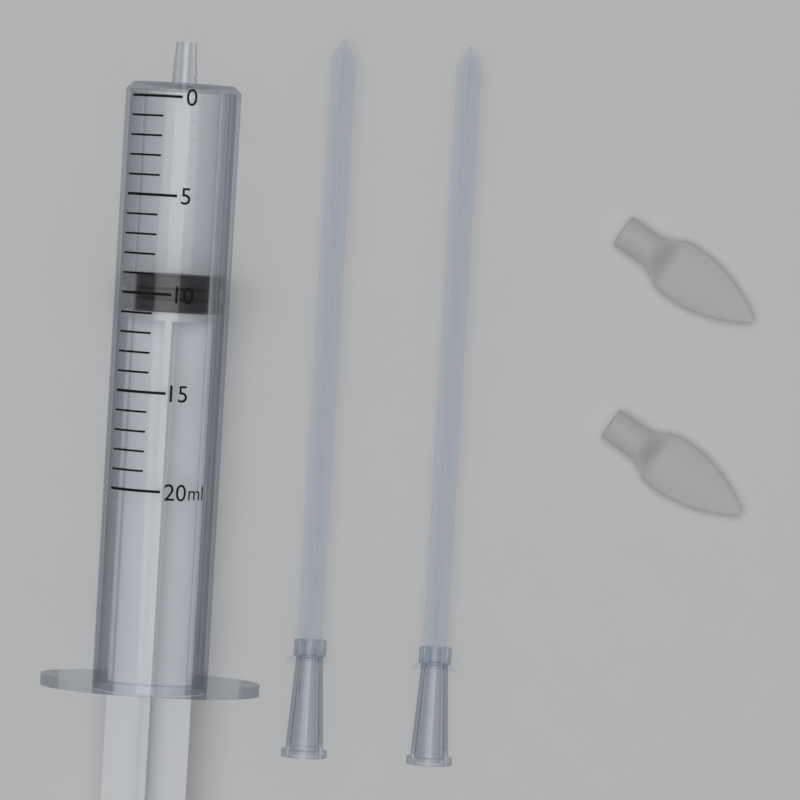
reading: 9 ml
